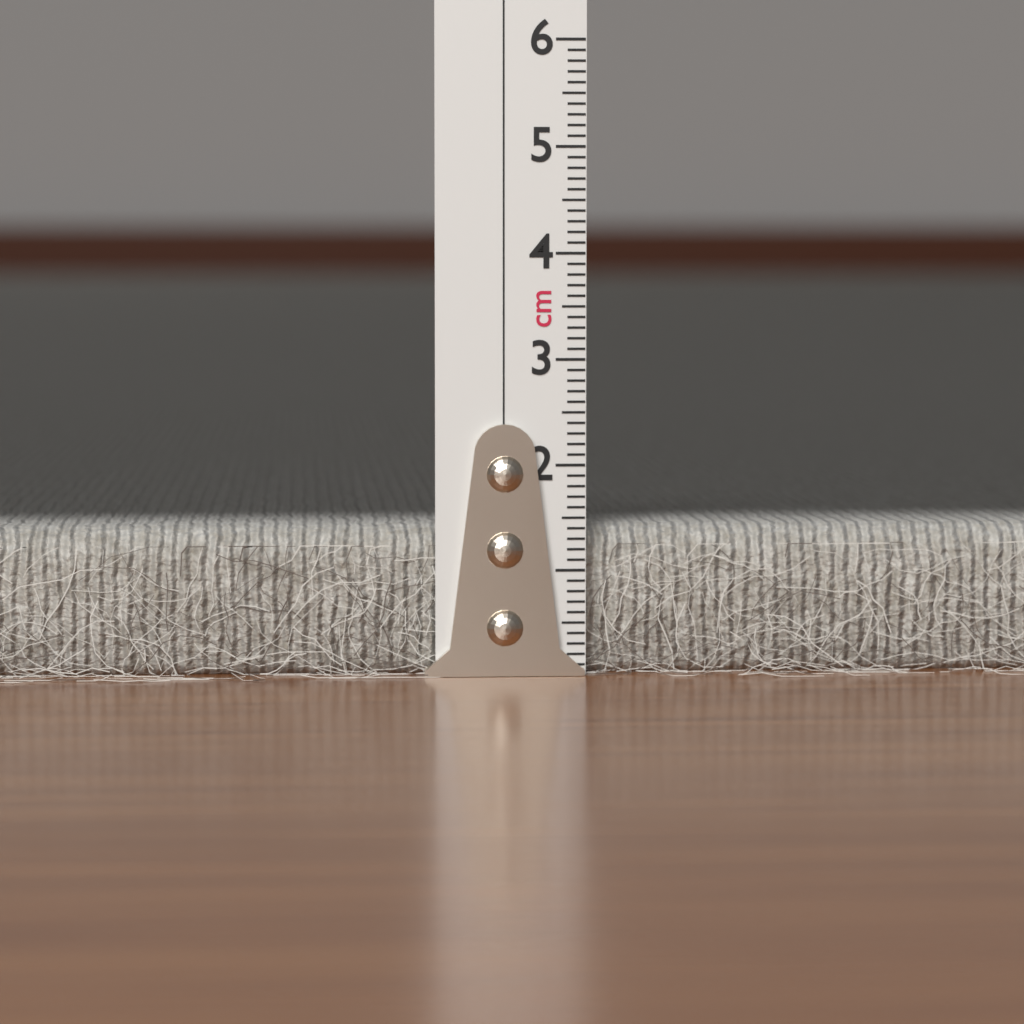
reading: 1.4 cm
